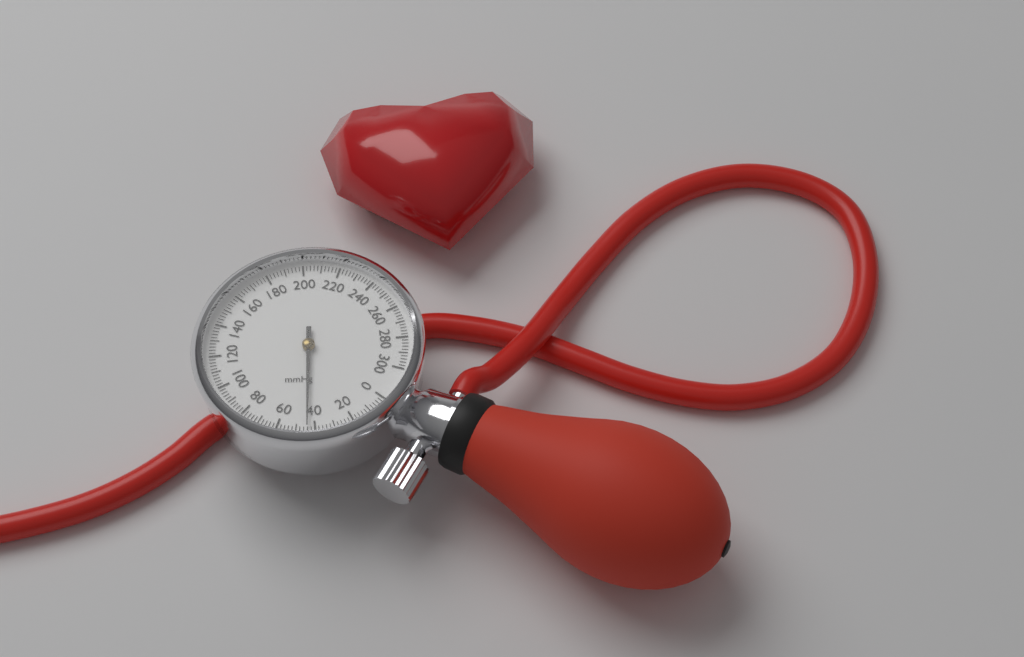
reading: 44 mmHg
